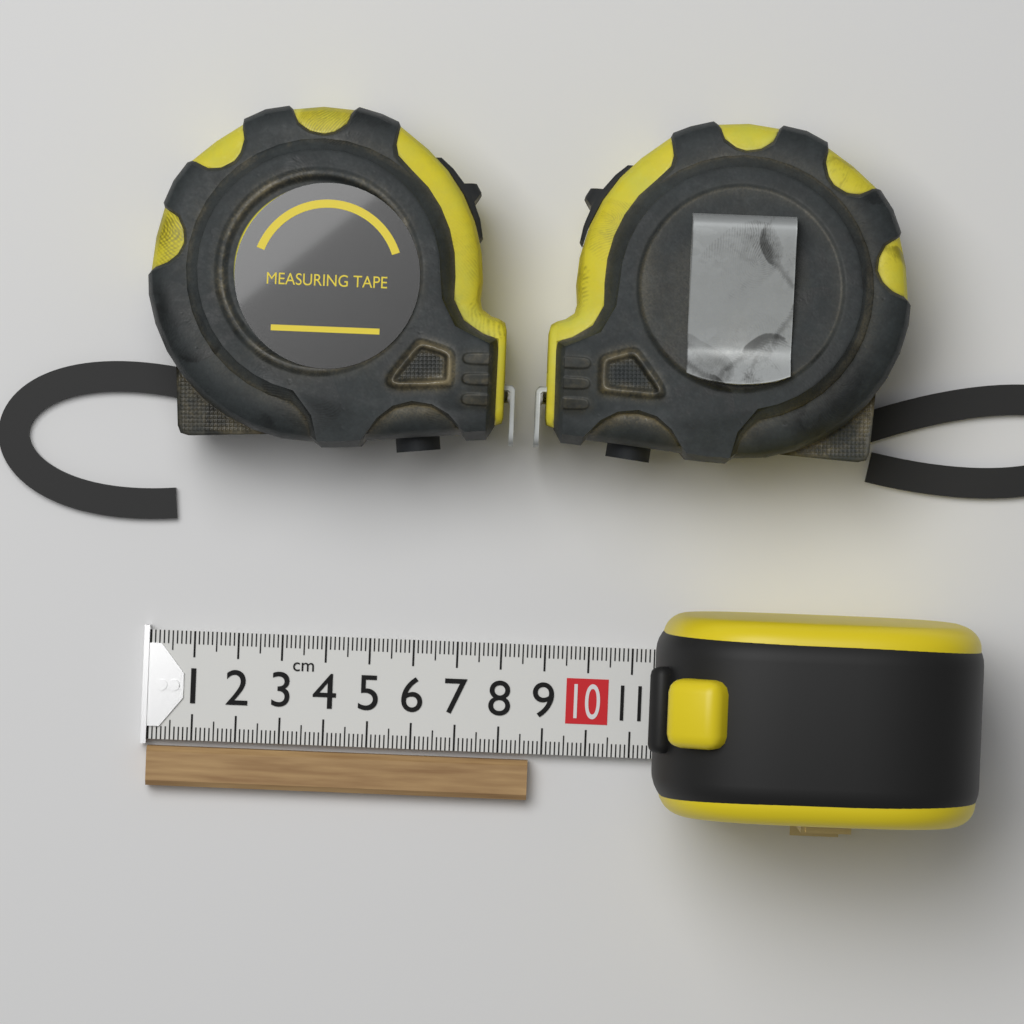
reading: 8.7 cm
